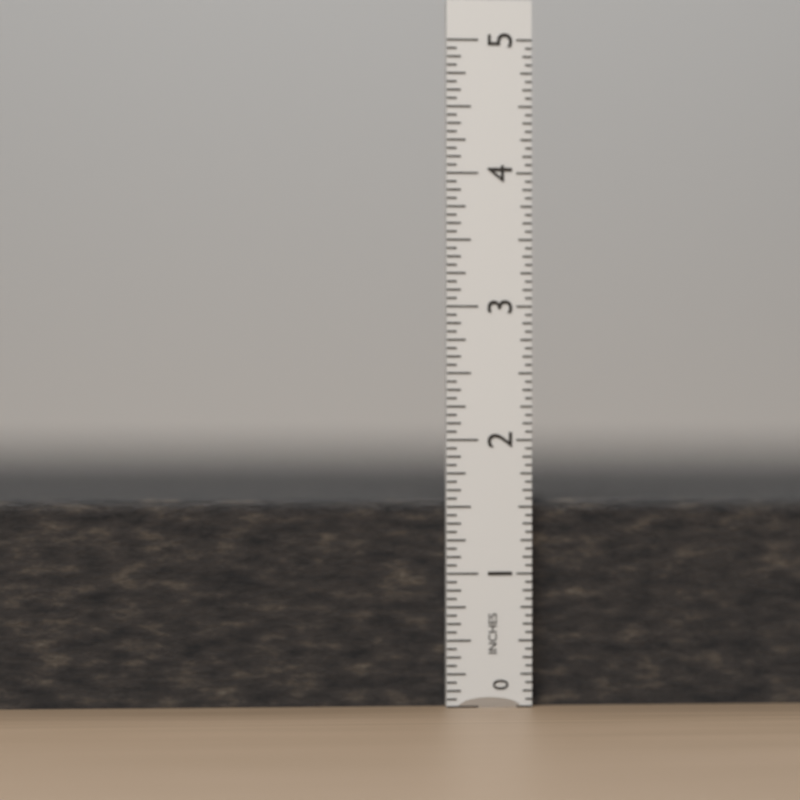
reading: 1.5625 in
